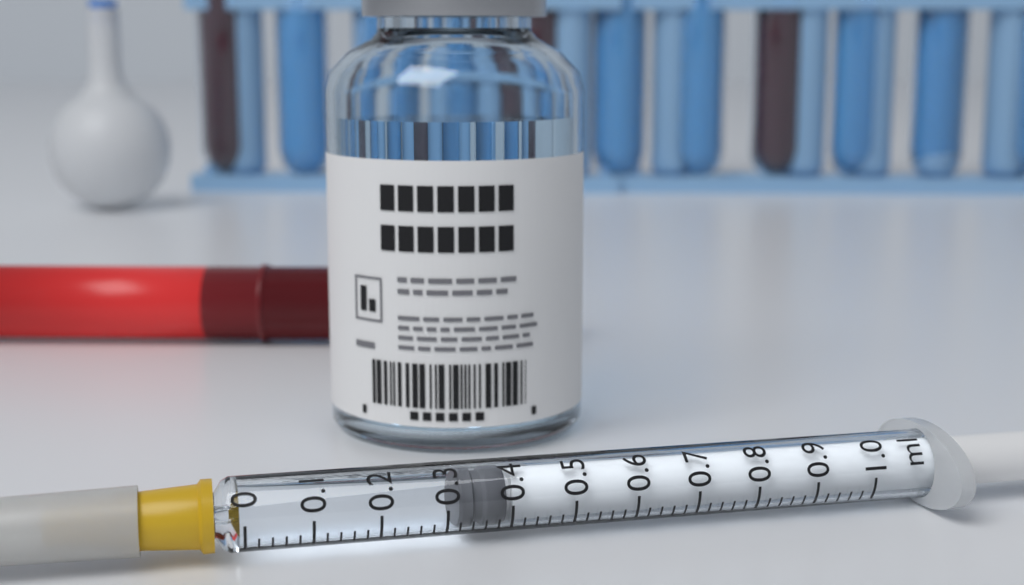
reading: 0.32 ml
